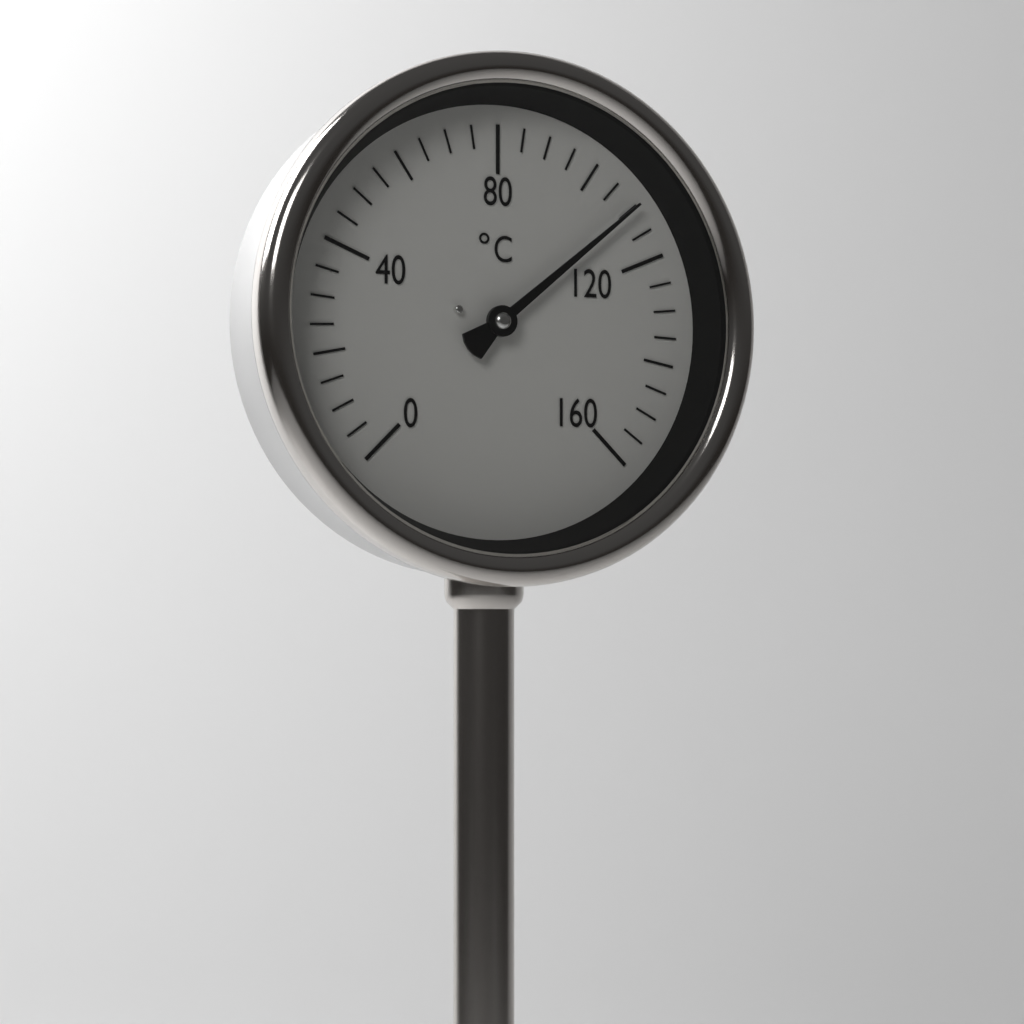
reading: 110 °C
